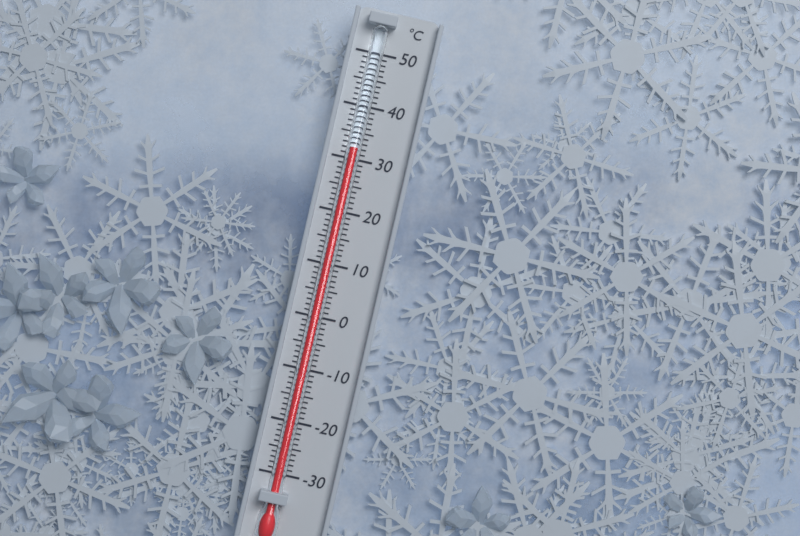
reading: 32 °C
